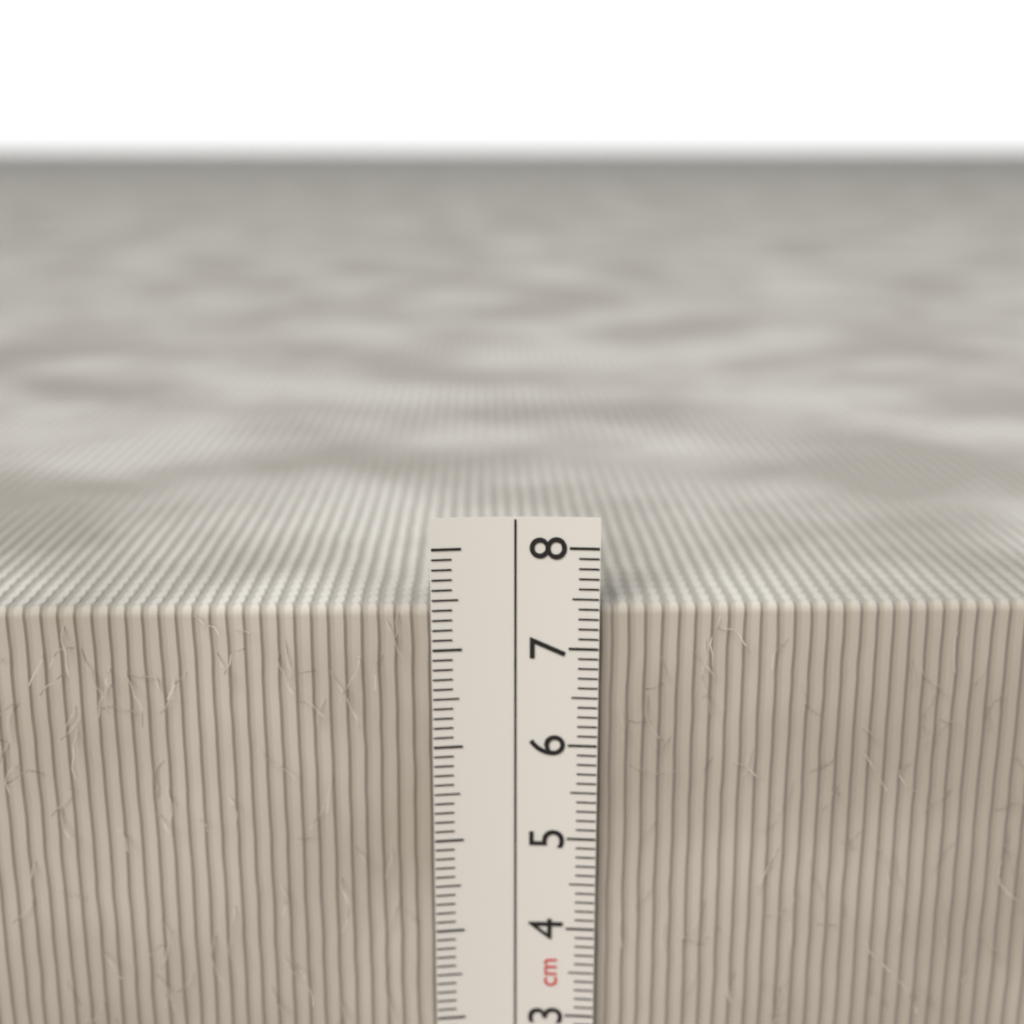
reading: 7.4 cm
